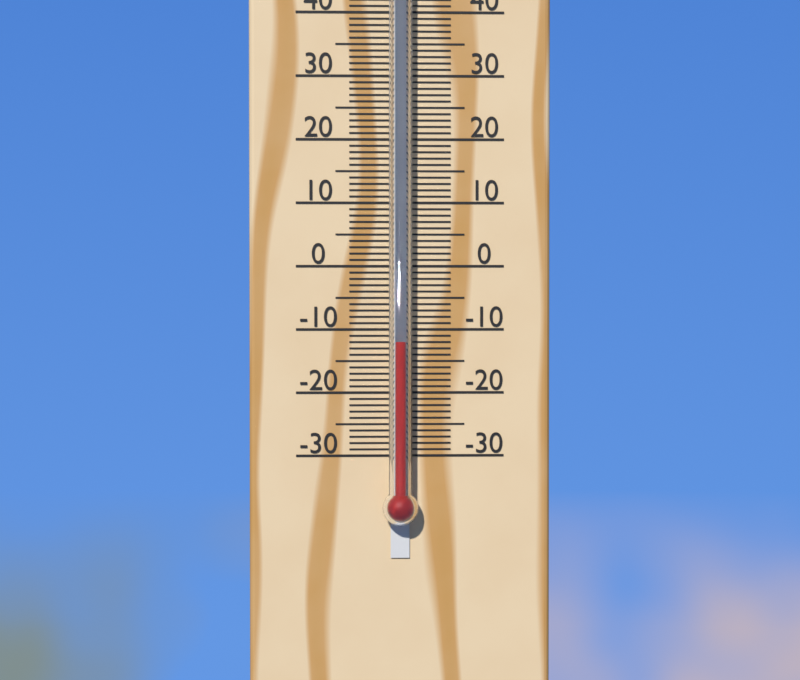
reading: -12 °C
